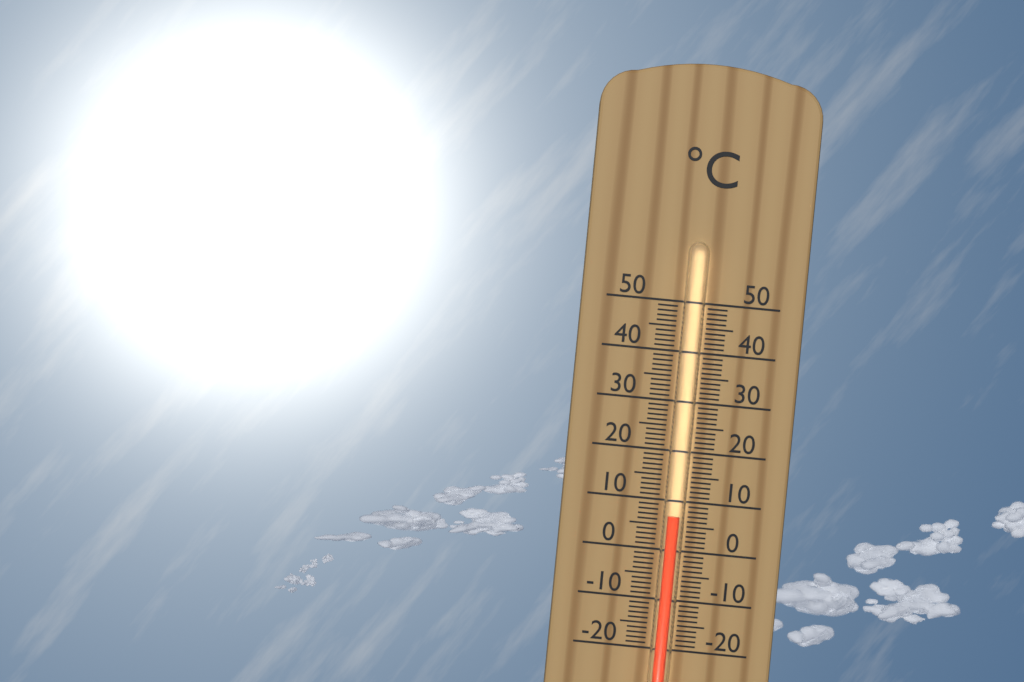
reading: 7 °C
